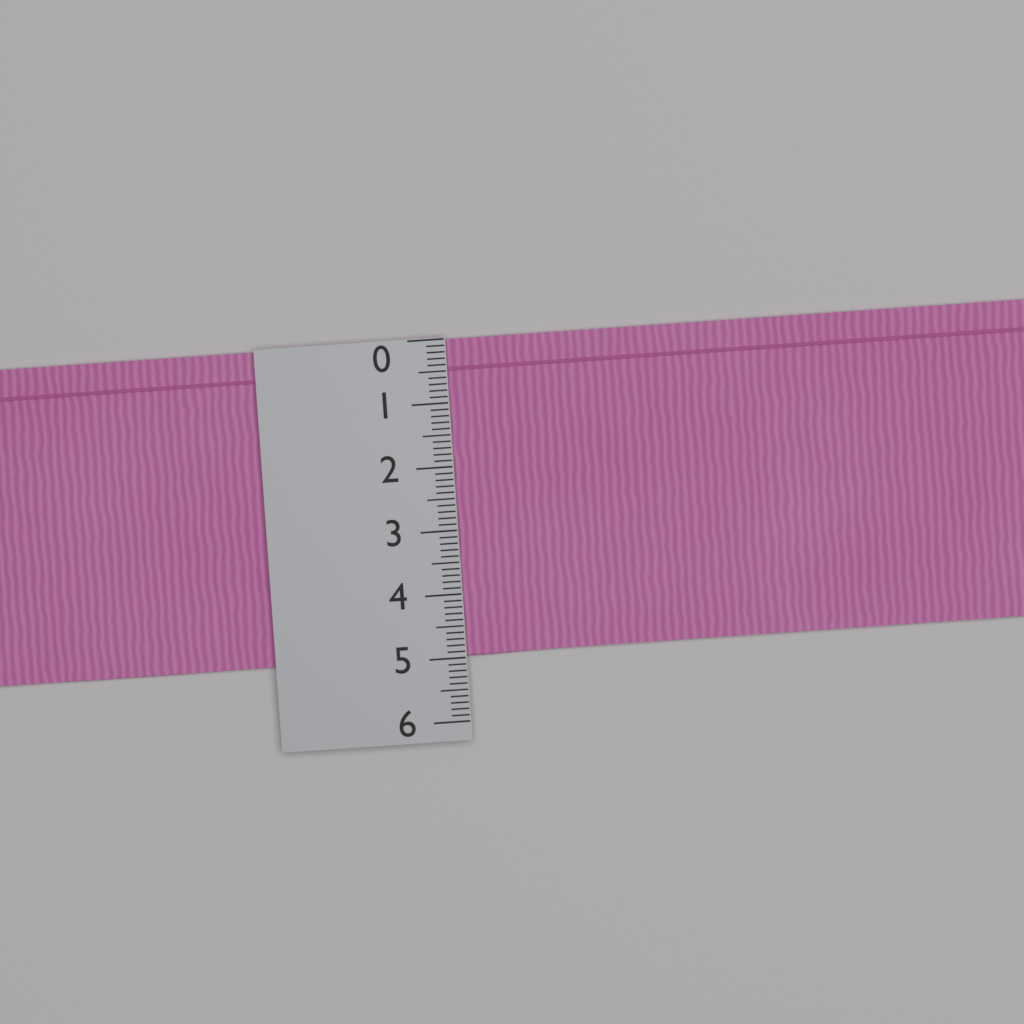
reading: 5.0 (no unit)
